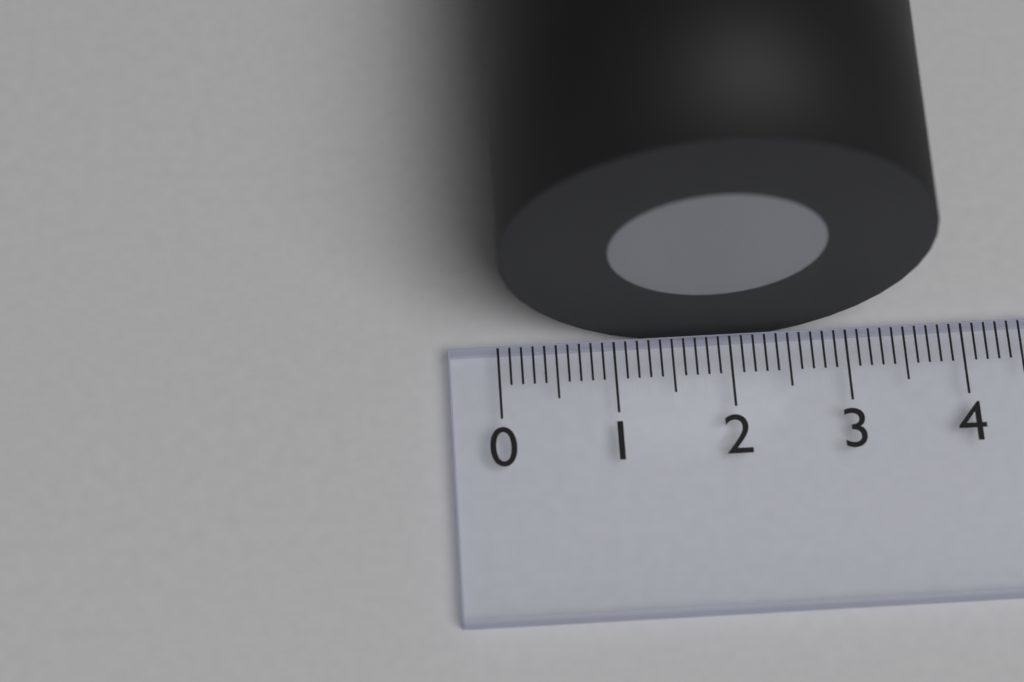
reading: 3.6 (no unit)
